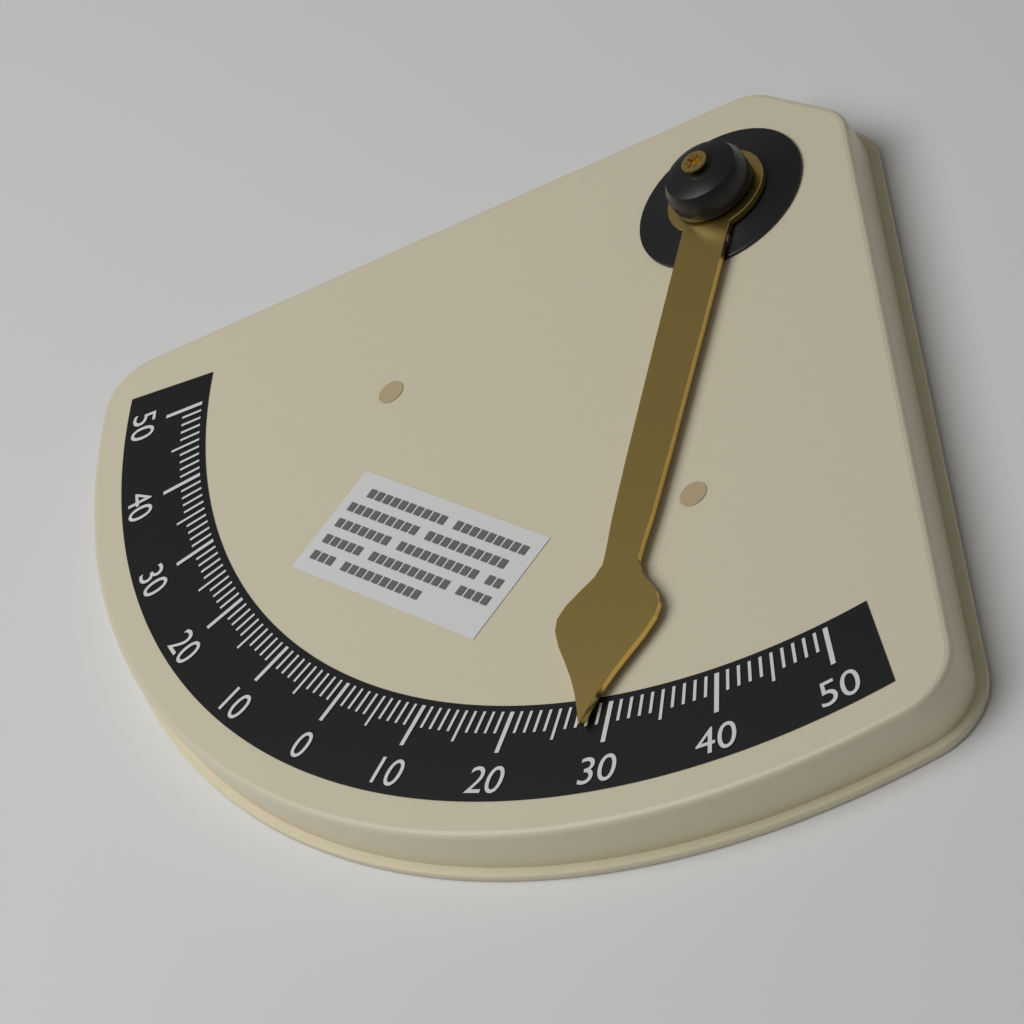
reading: 28 °
